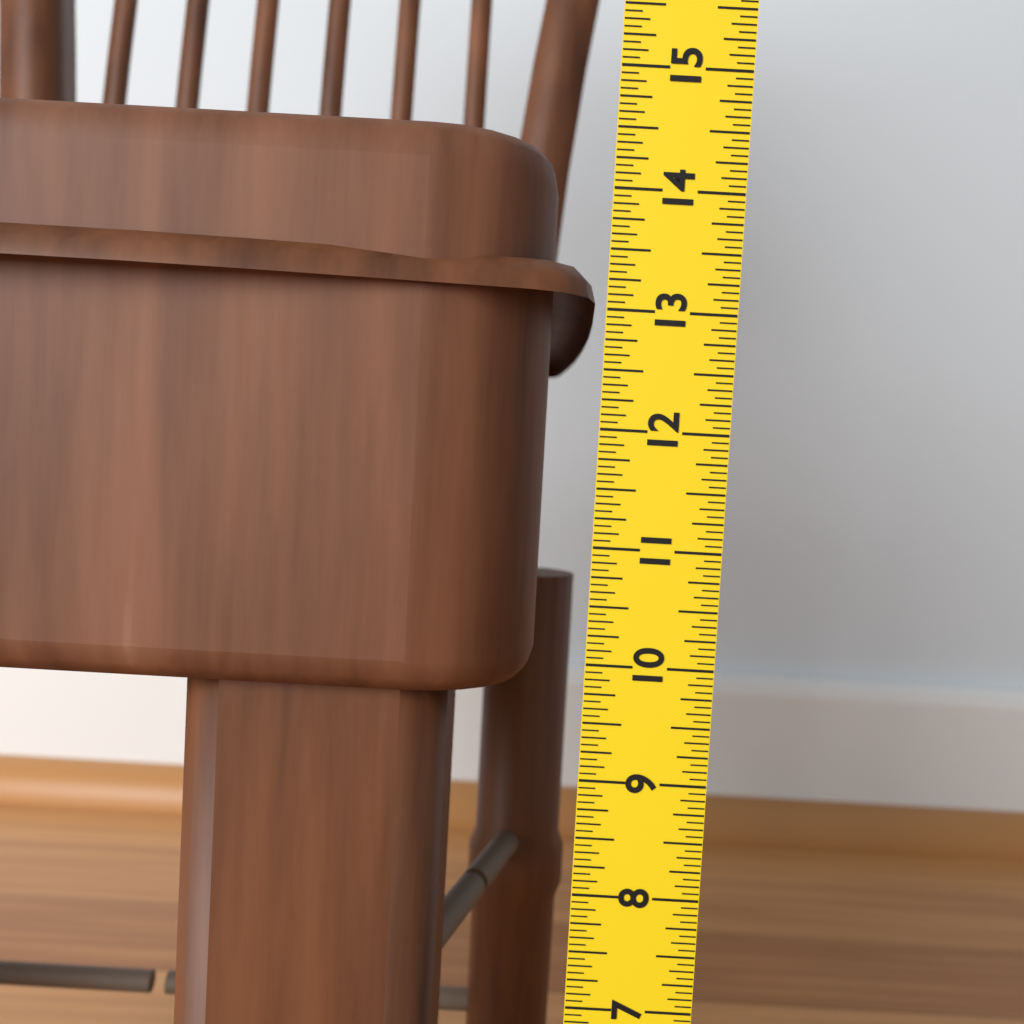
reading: 14.5000 in
